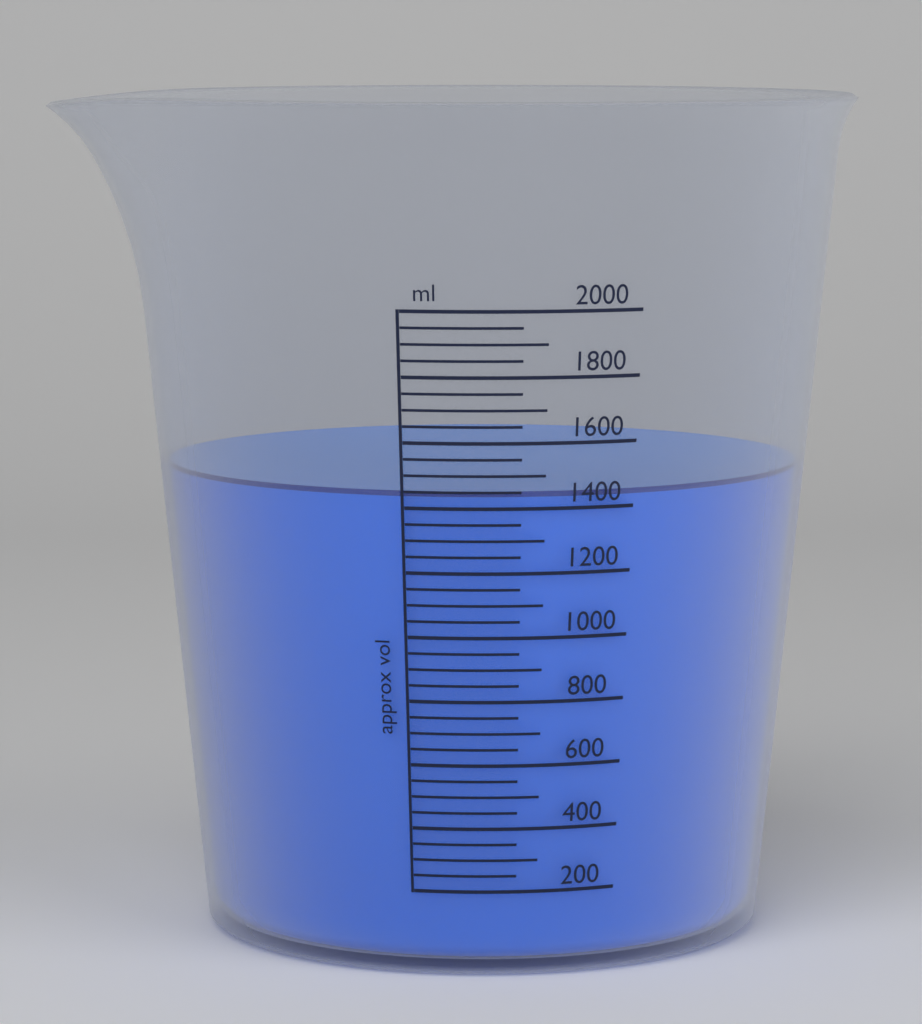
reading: 1450 ml
